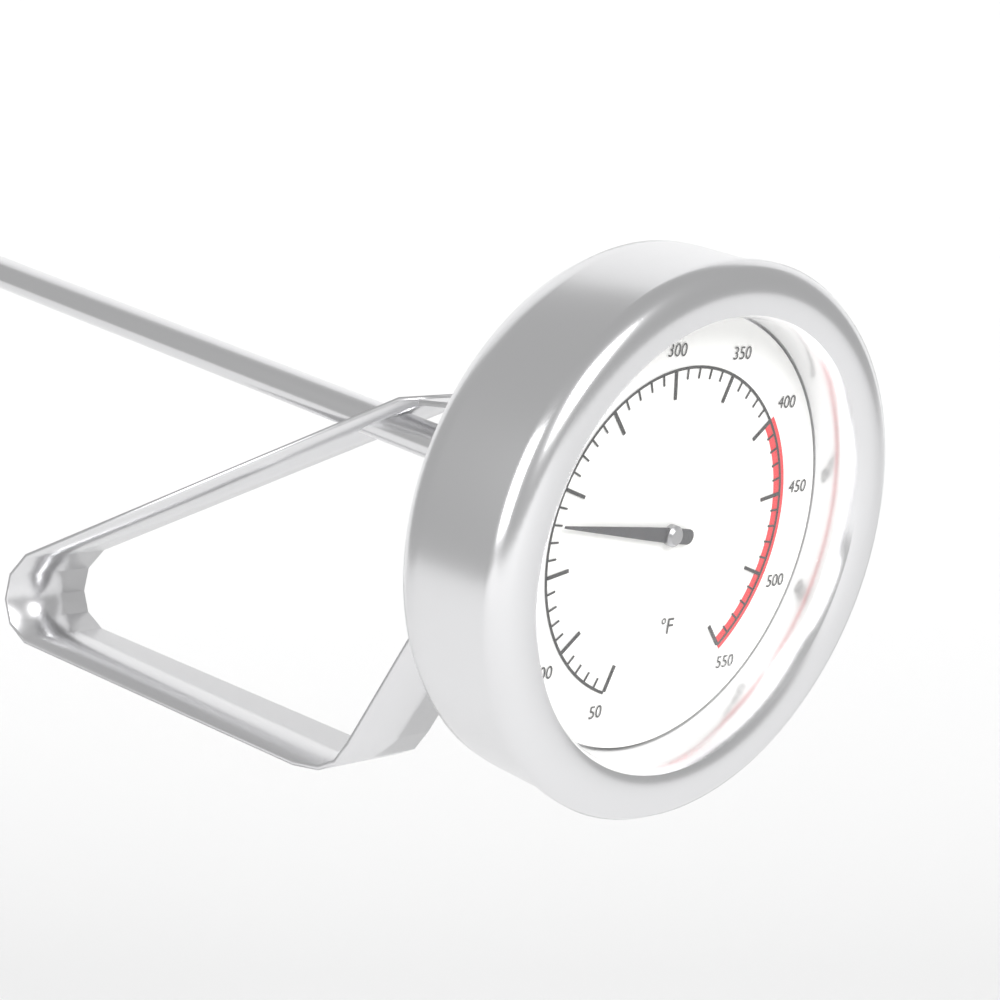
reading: 180 °F
